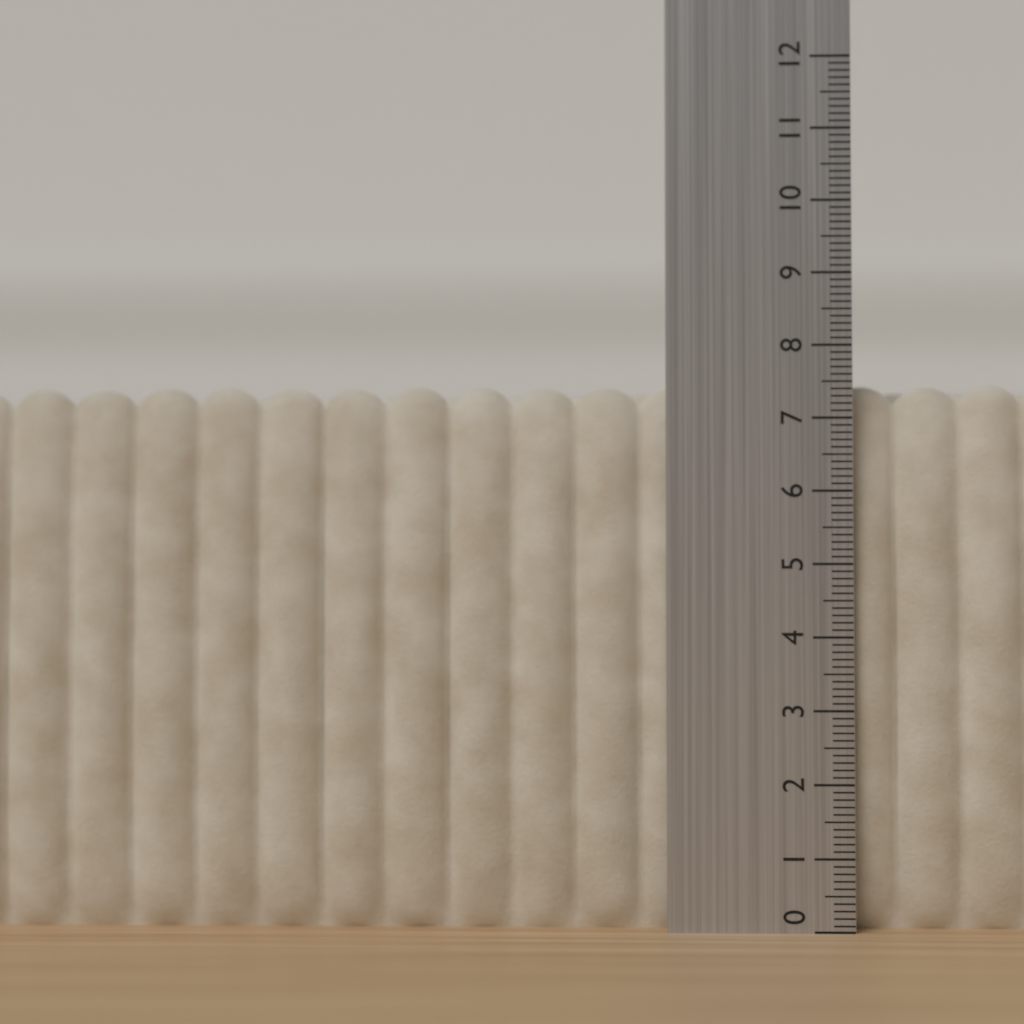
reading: 7.5 (no unit)
